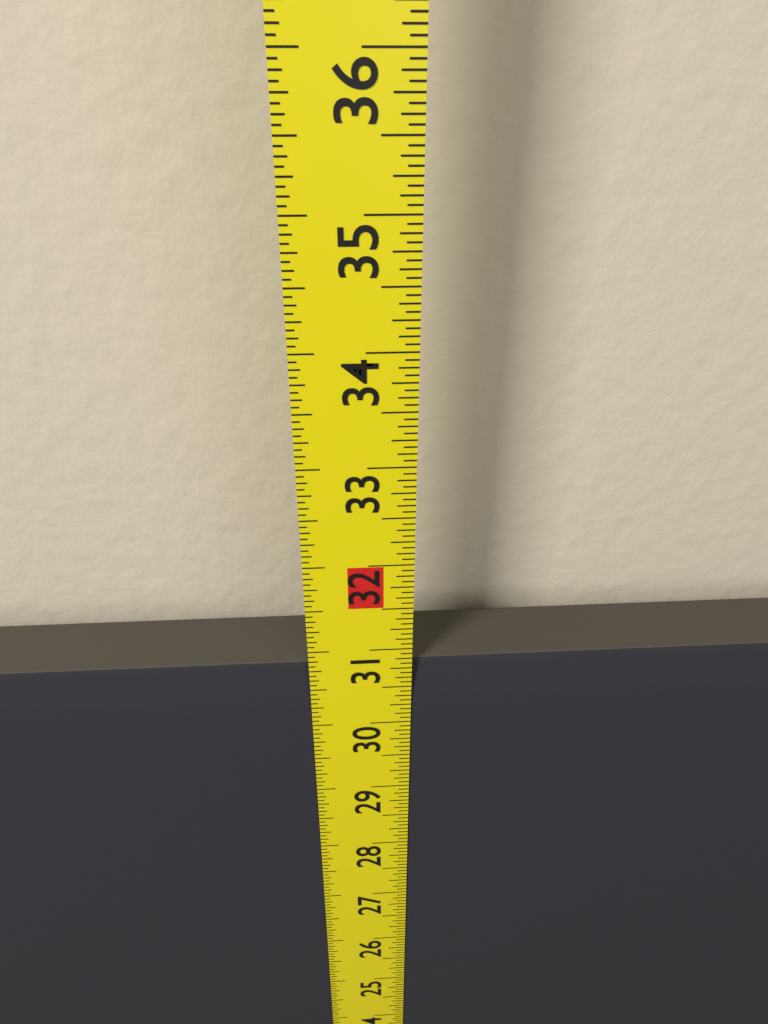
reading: 30.8125 in
